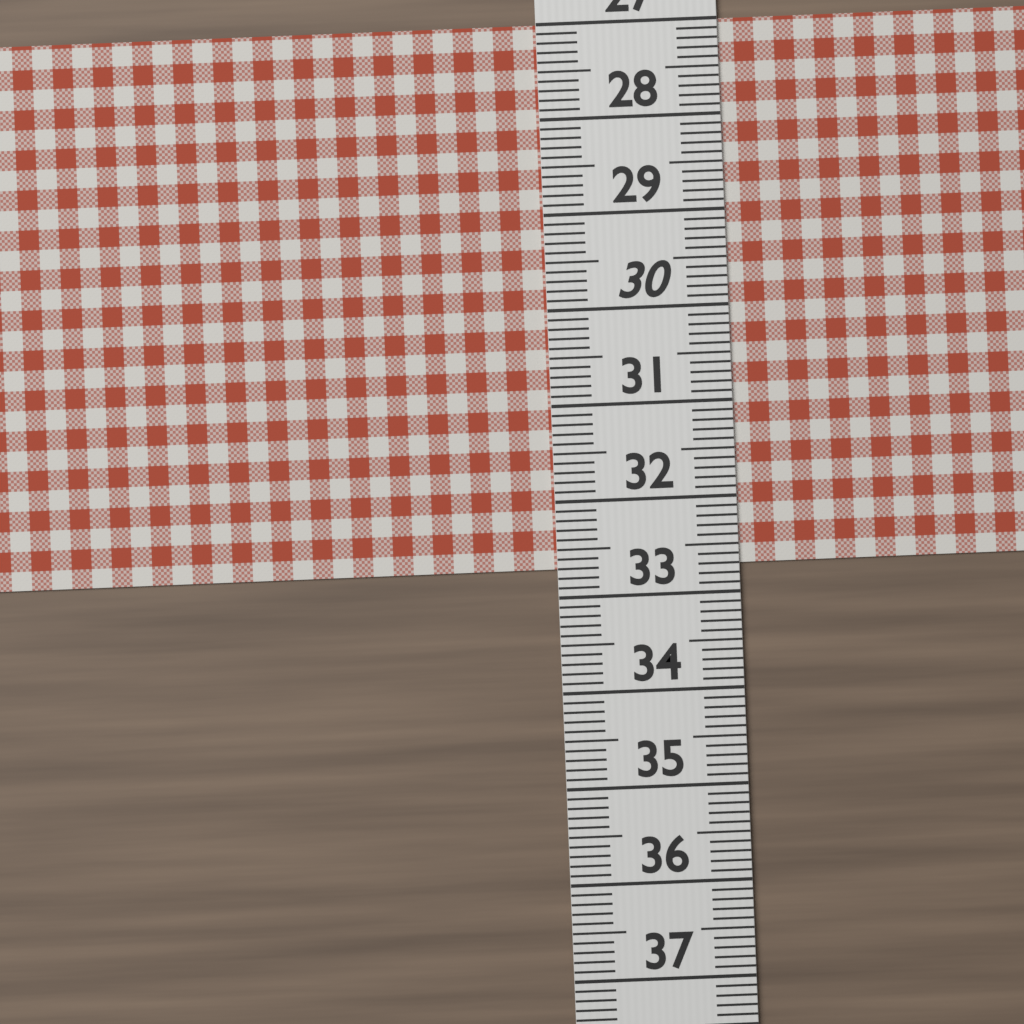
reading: 32.7 (no unit)
